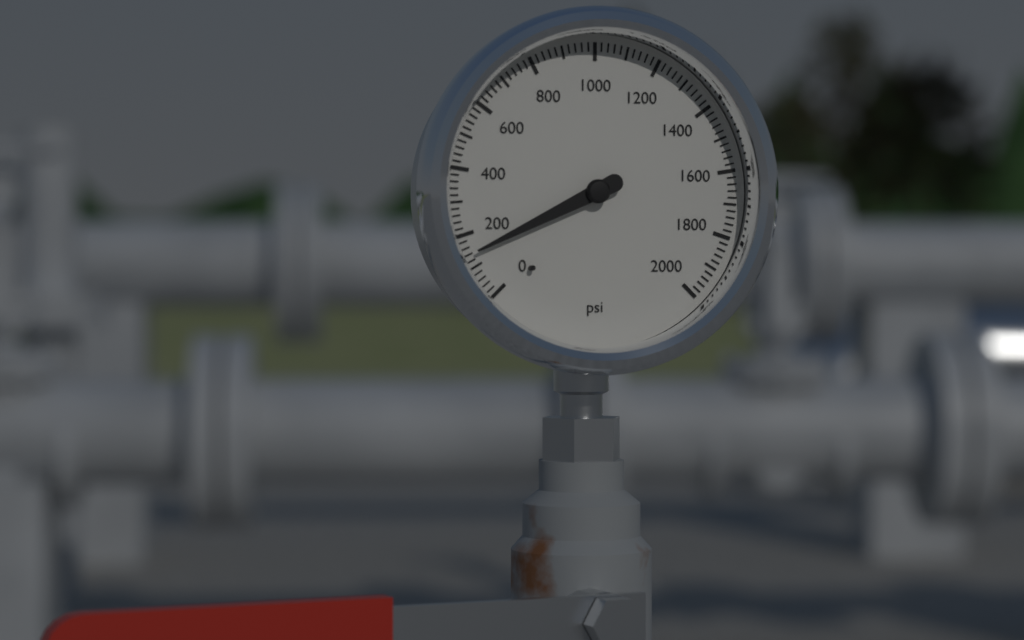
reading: 140 psi
